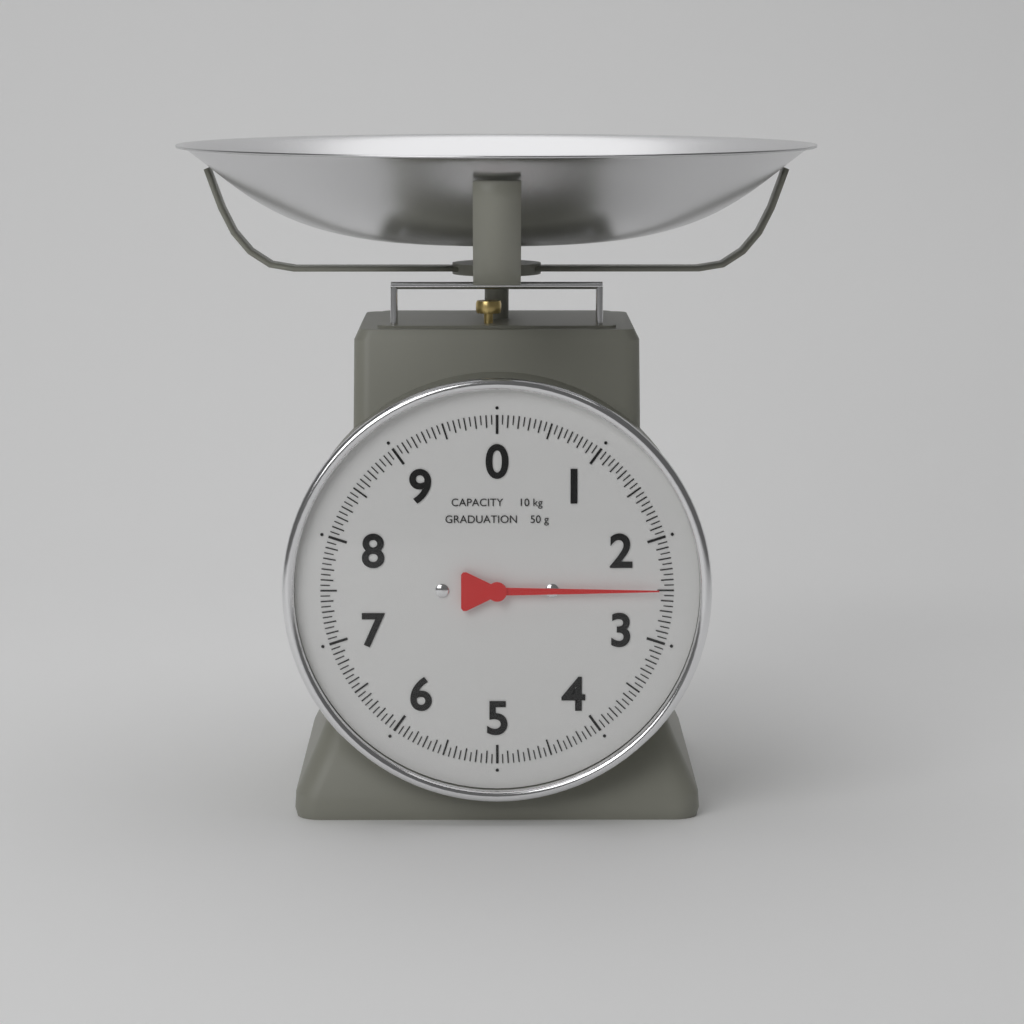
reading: 2.50 kg
